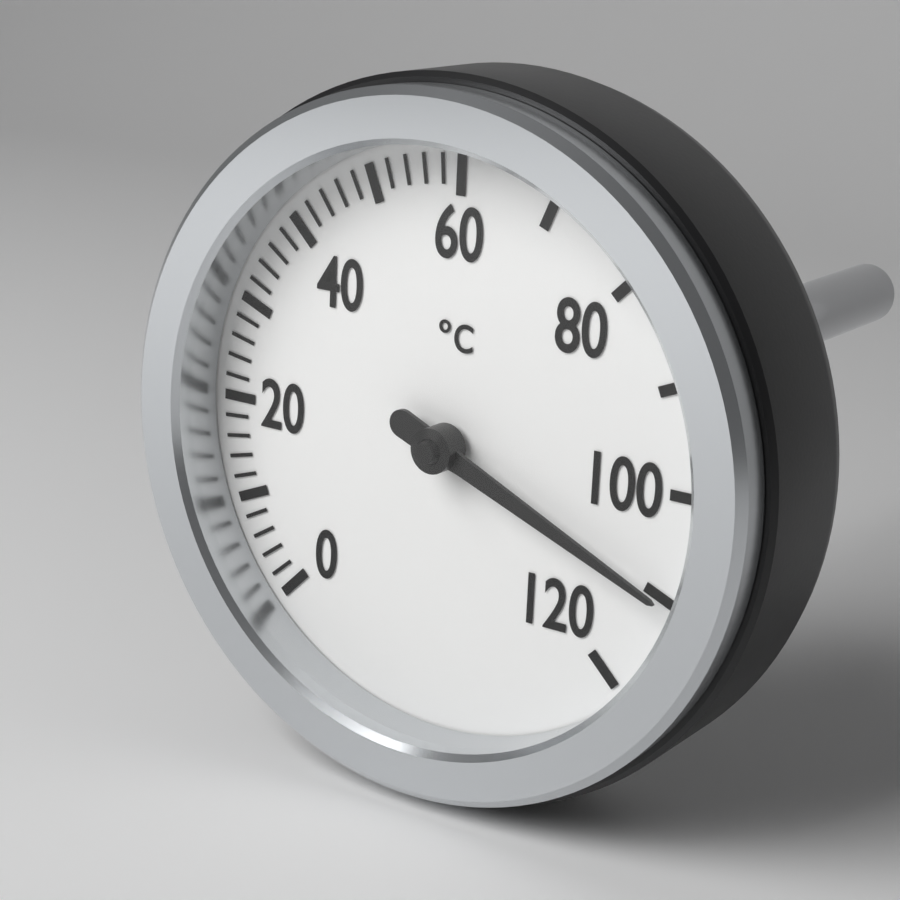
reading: 110 °C
